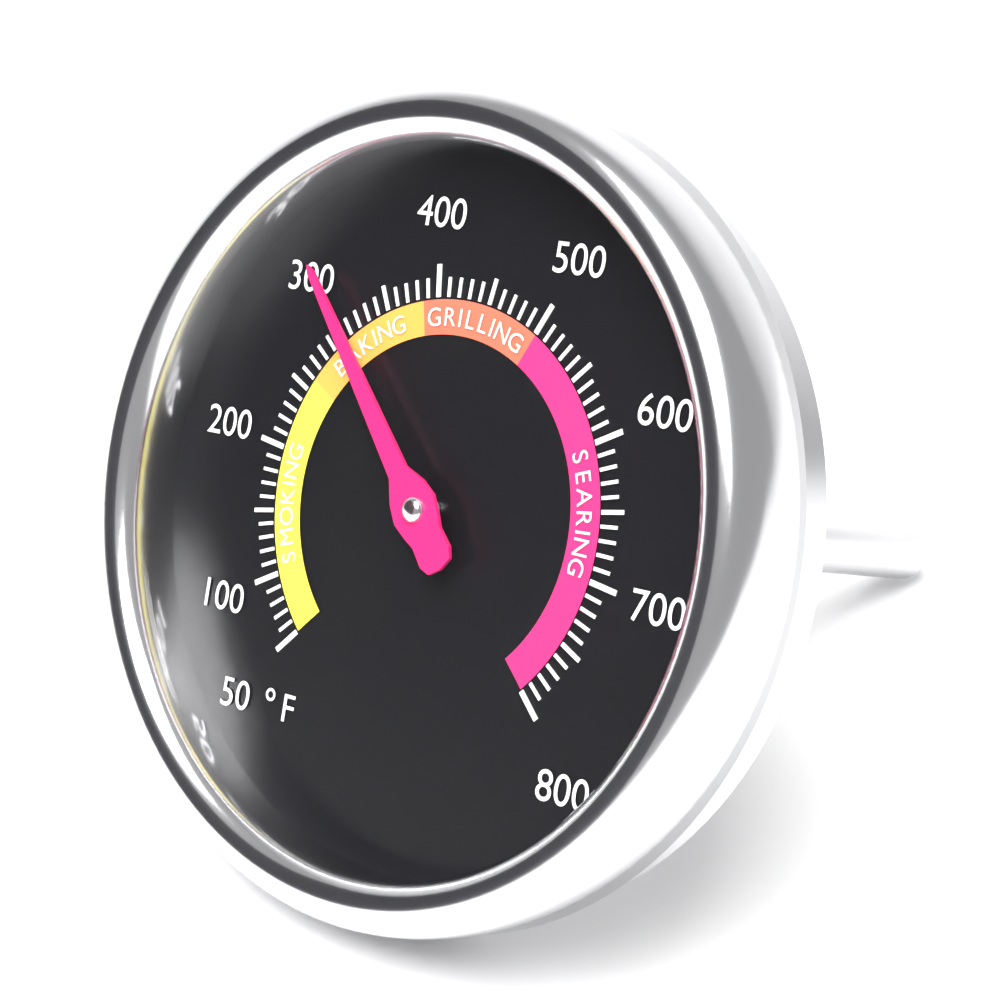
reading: 310 °F
